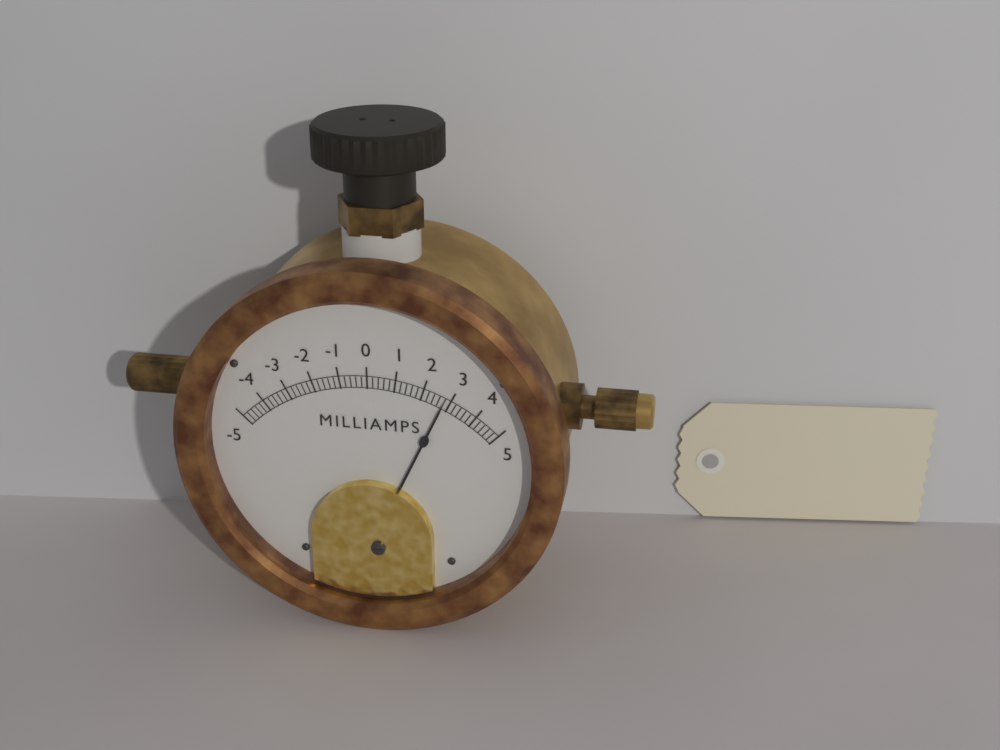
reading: 2.8 mA
